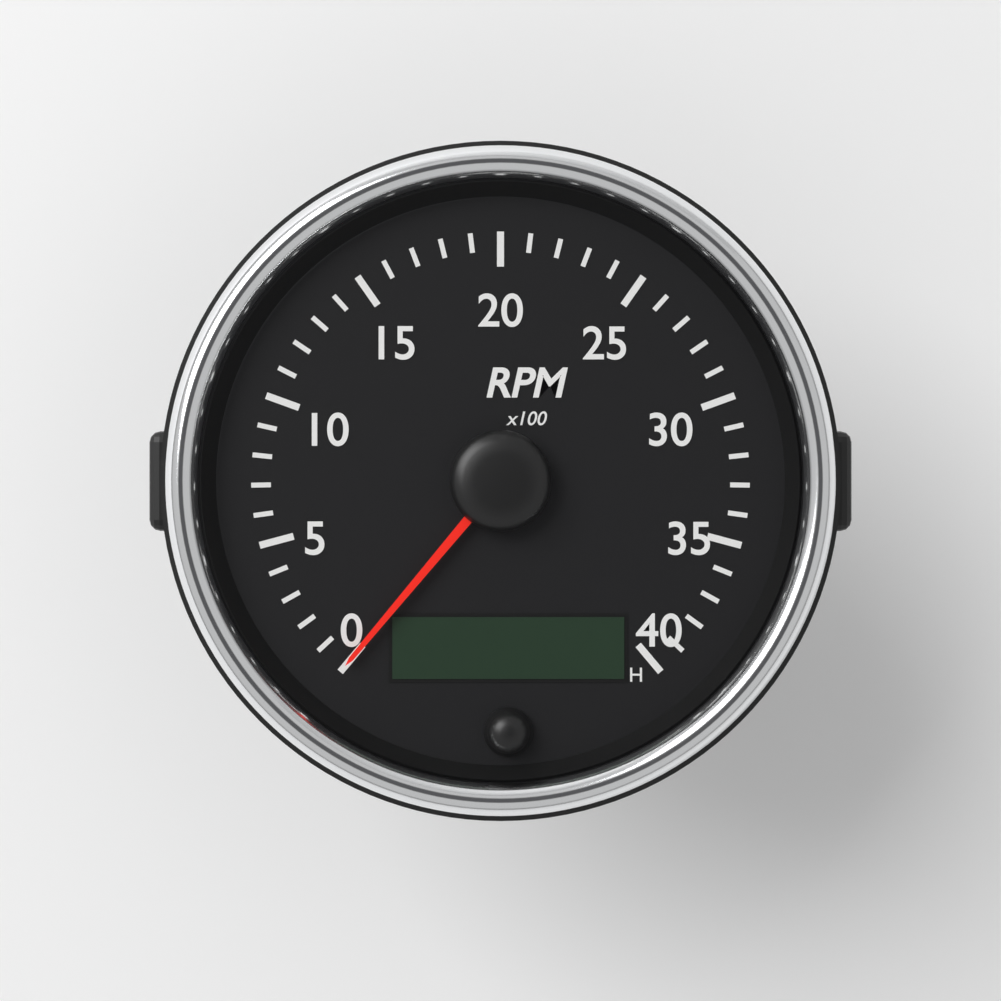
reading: 0 RPM
